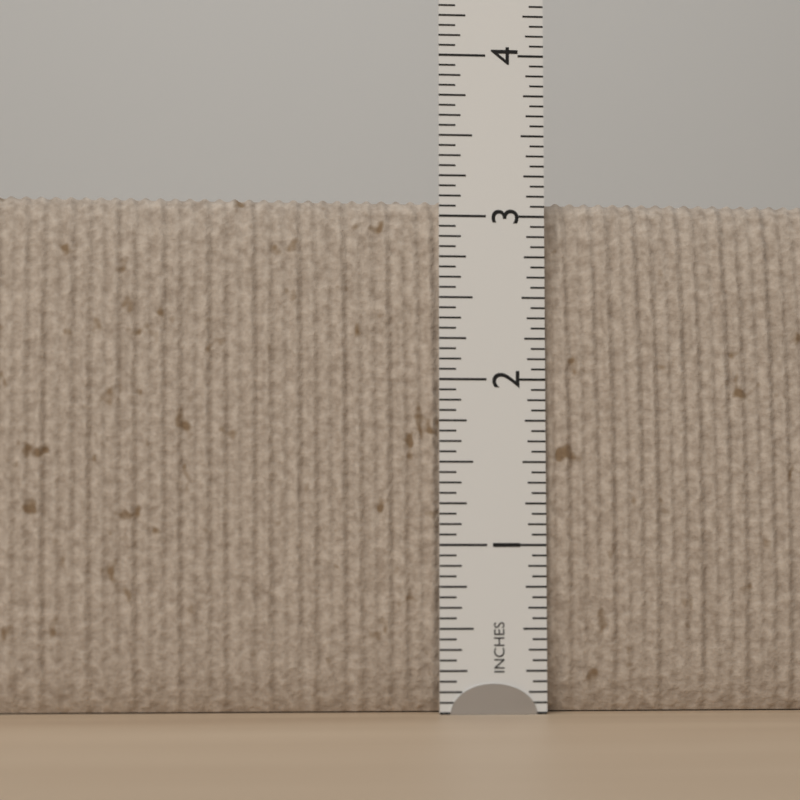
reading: 3.1250 in
